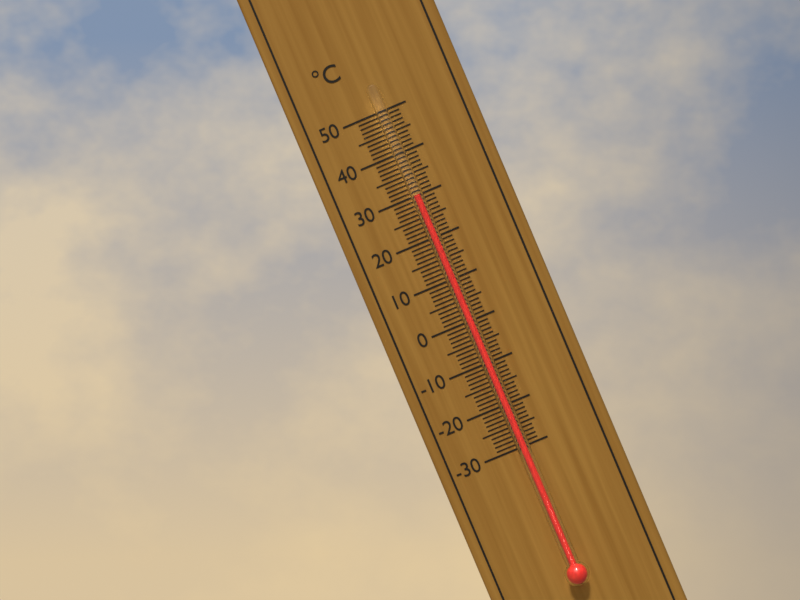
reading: 30 °C
